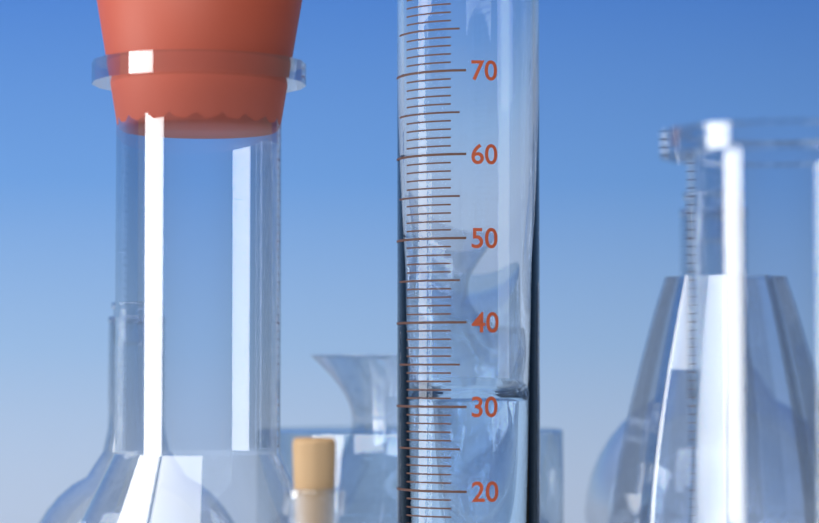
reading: 31 ml
